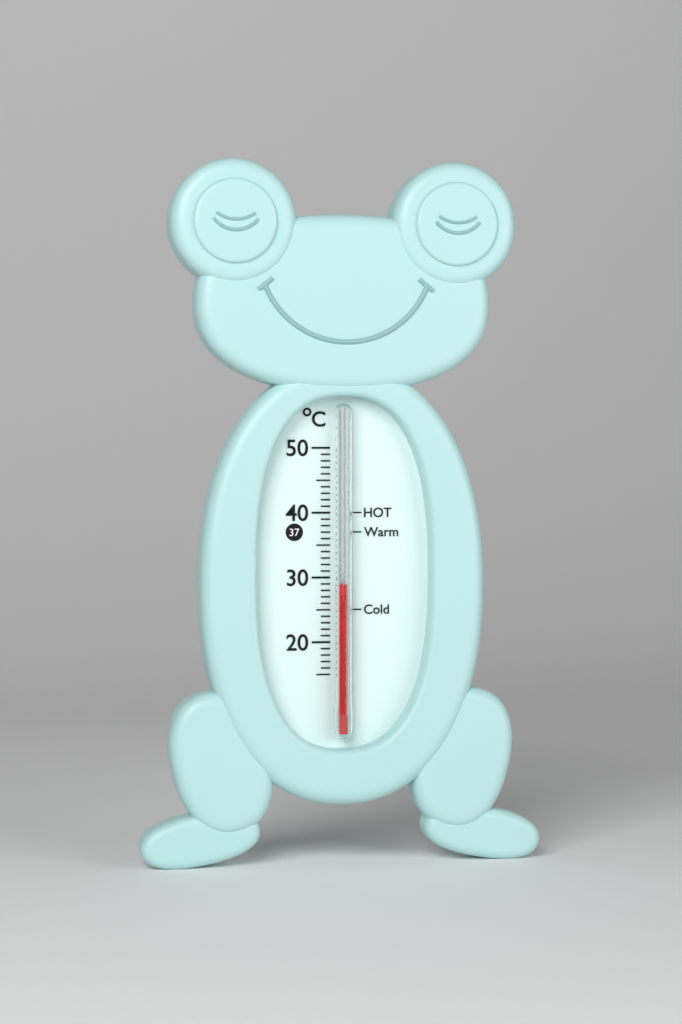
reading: 29 °C
